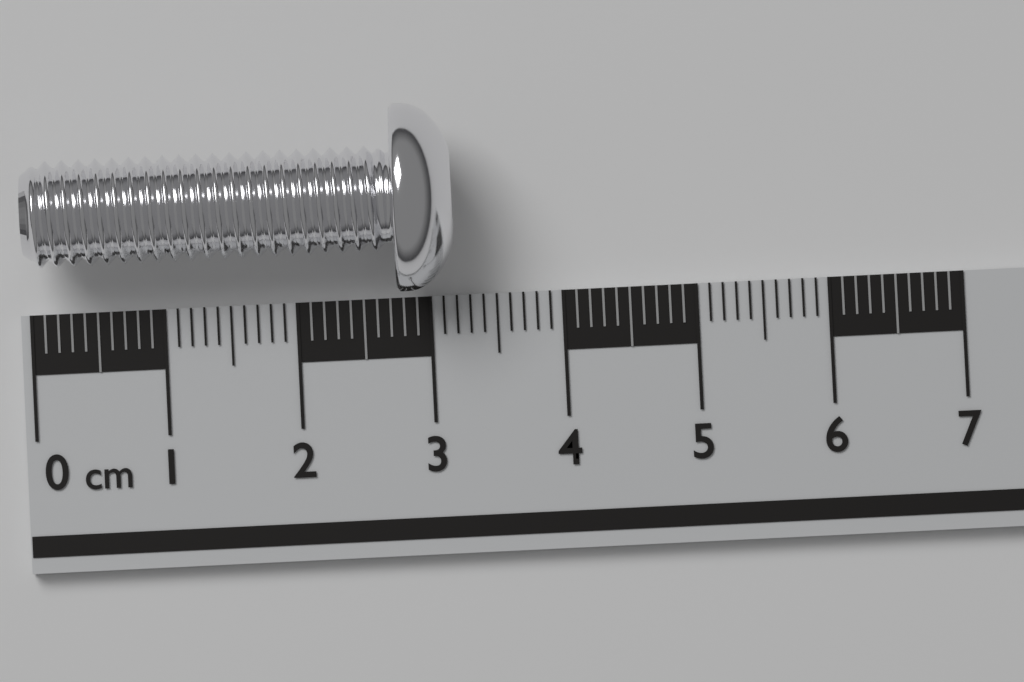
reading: 3.2 cm
